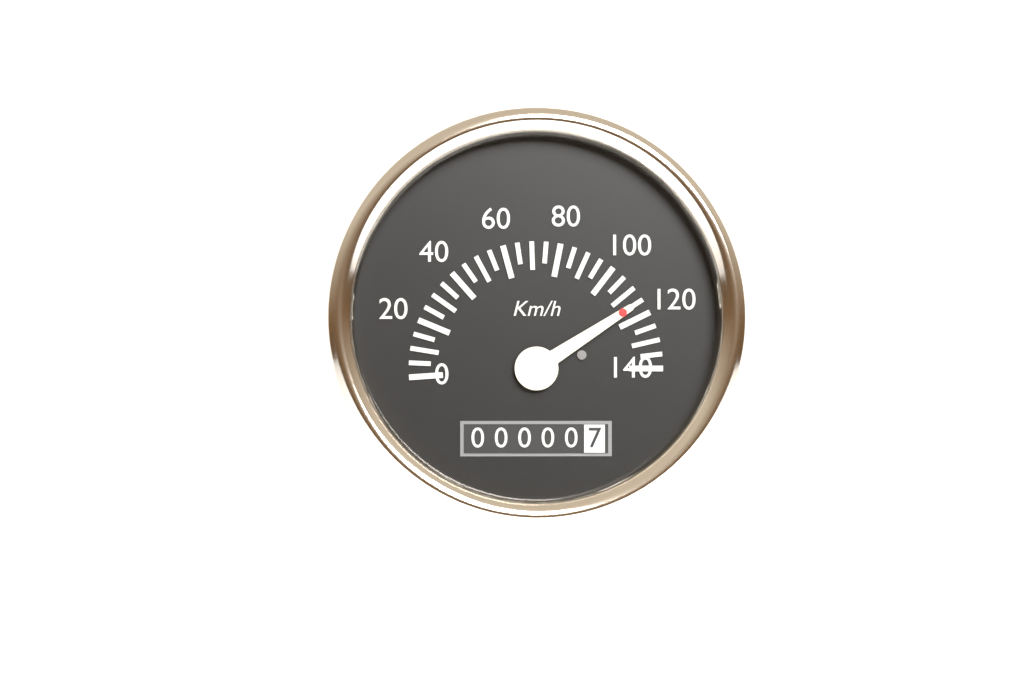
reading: 115 km/h
